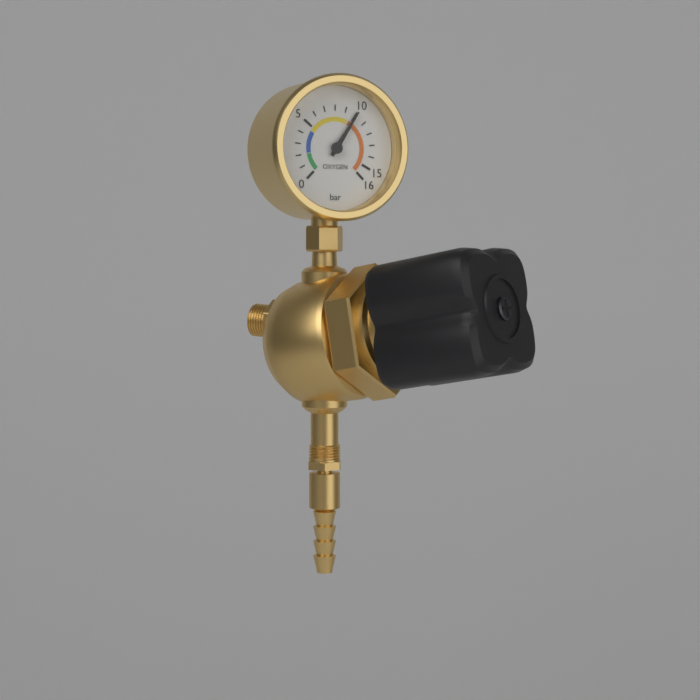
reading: 10 bar
